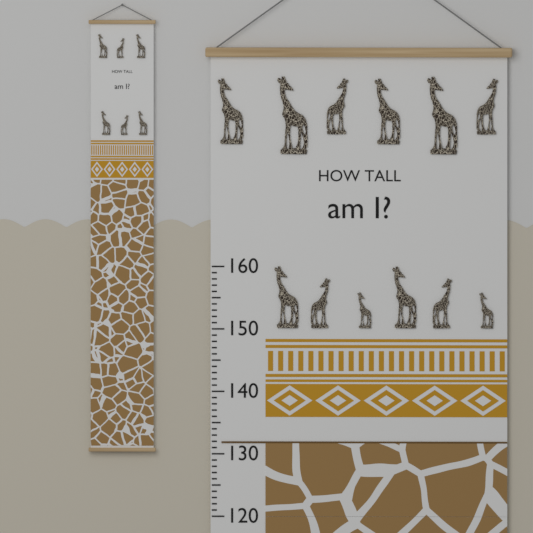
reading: 132 (no unit)
